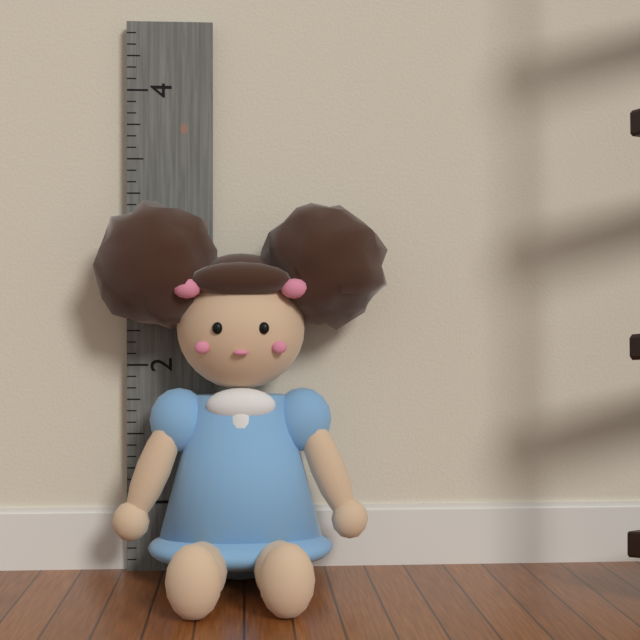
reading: 3.166667 (no unit)
